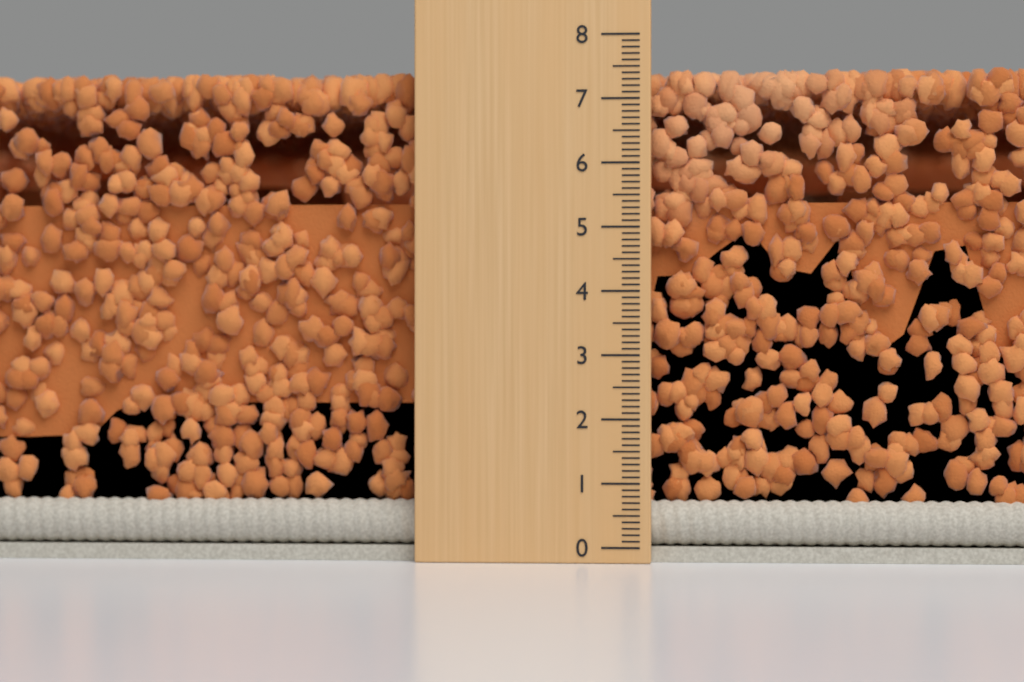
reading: 7.5 (no unit)
